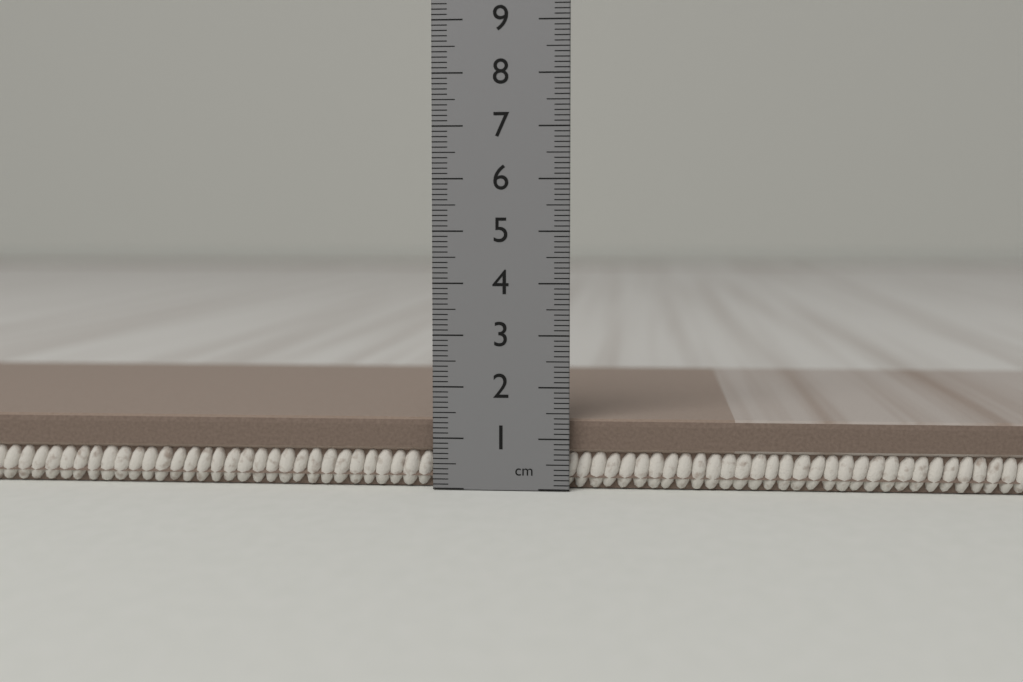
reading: 1.4 cm
